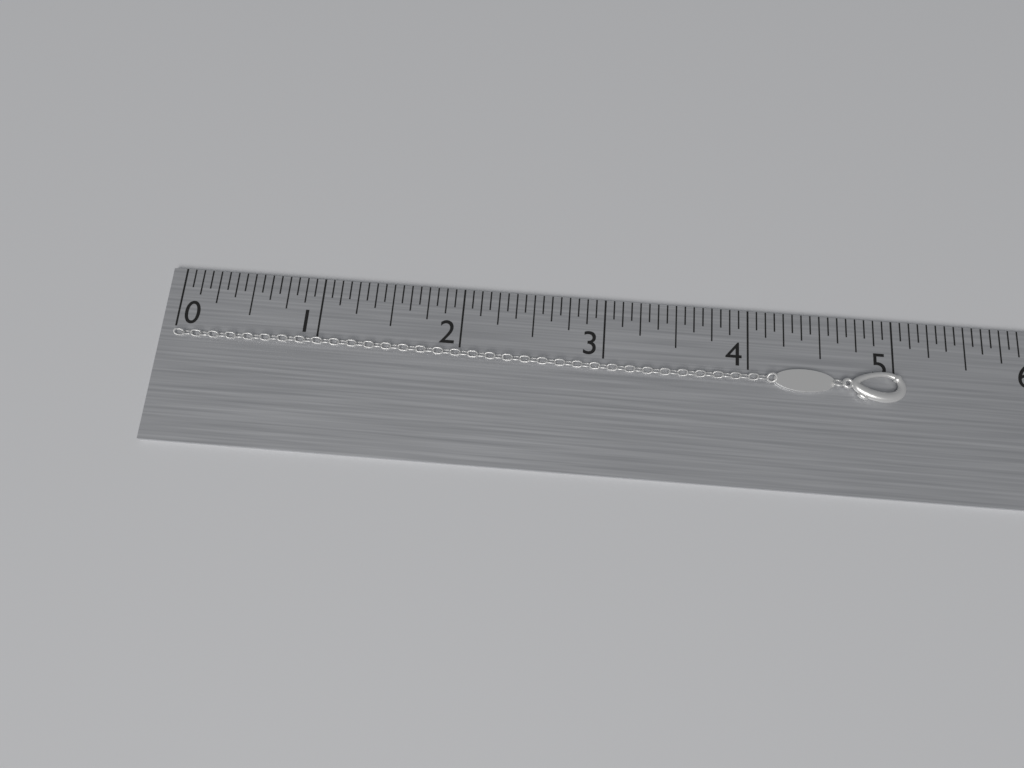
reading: 5.0625 in
